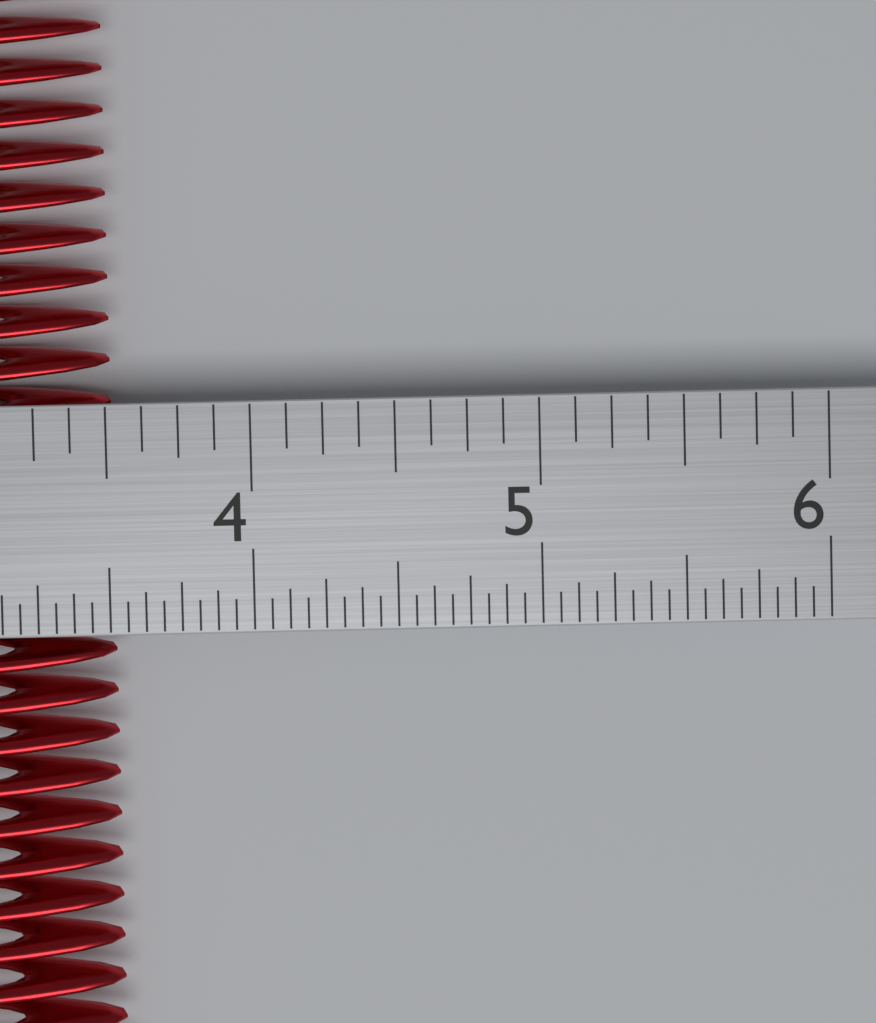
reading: 3.5000 in
